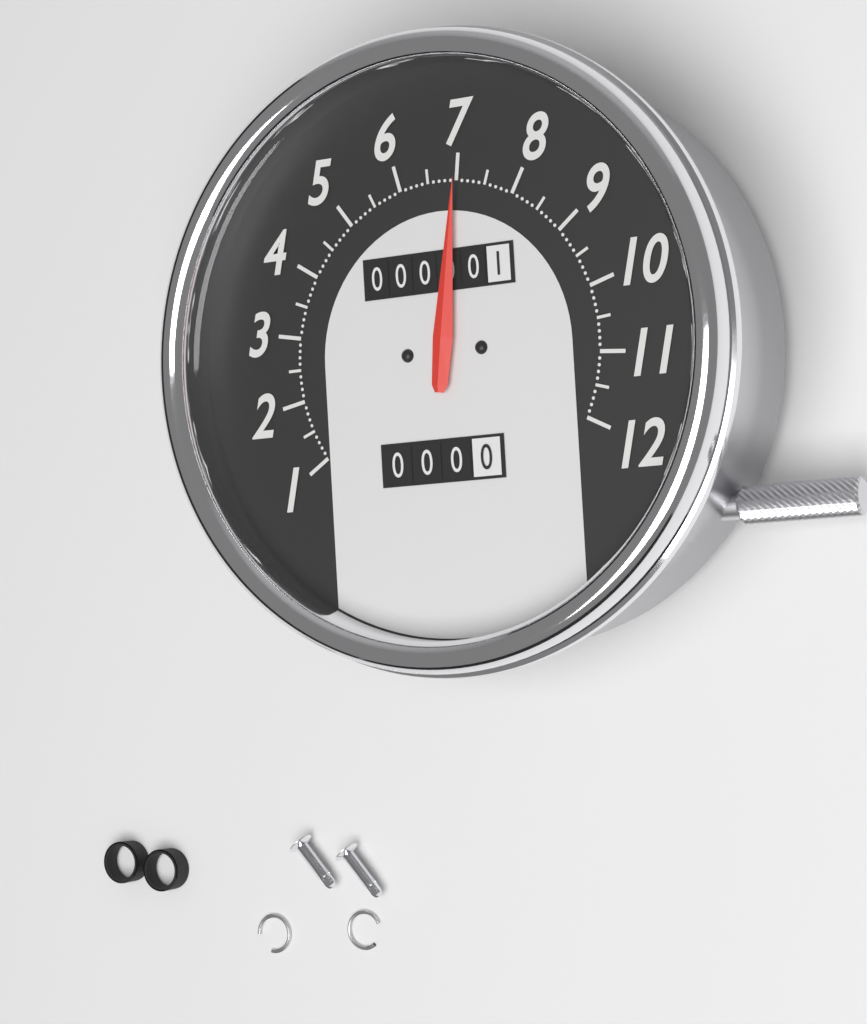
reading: 7.0 (no unit)
